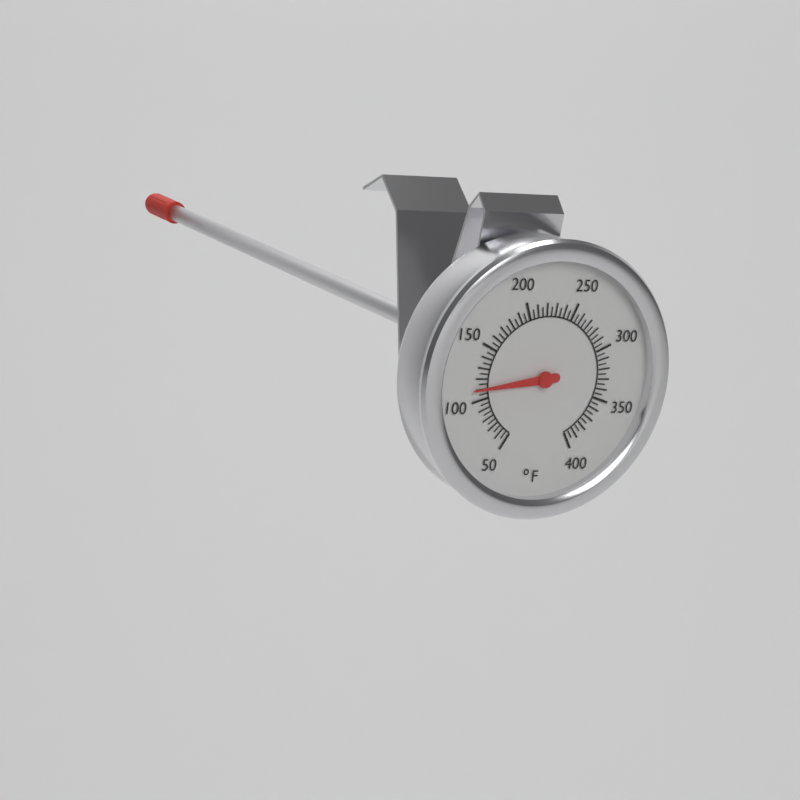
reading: 110 °F
